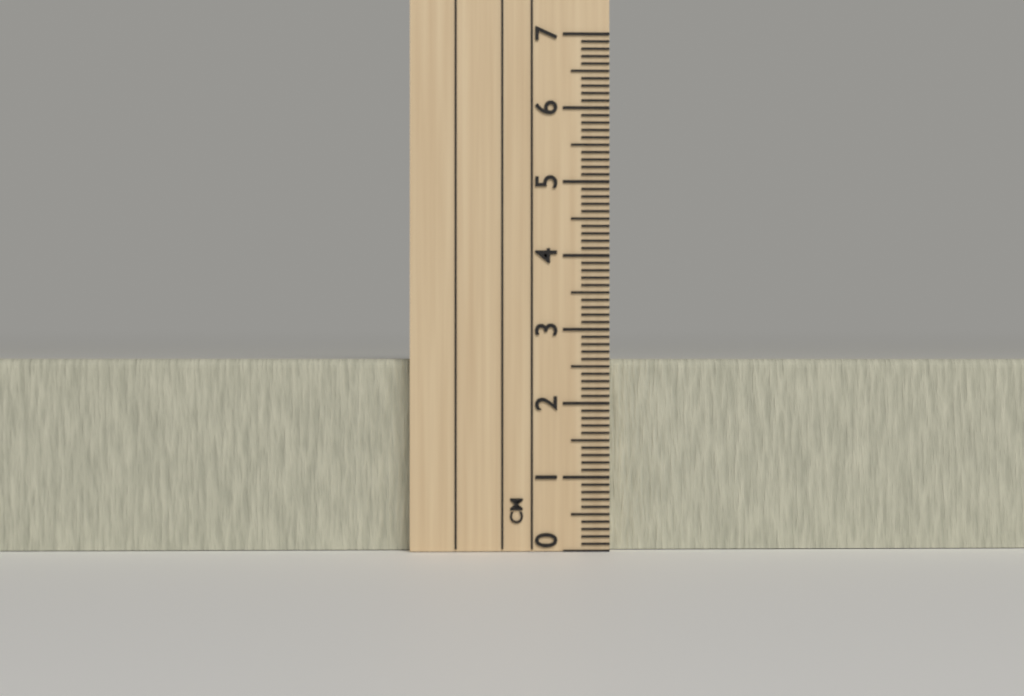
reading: 2.6 cm
